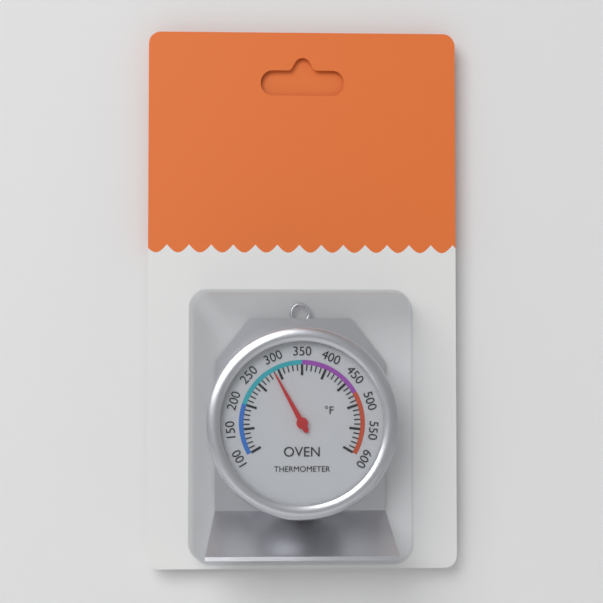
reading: 290 °F
